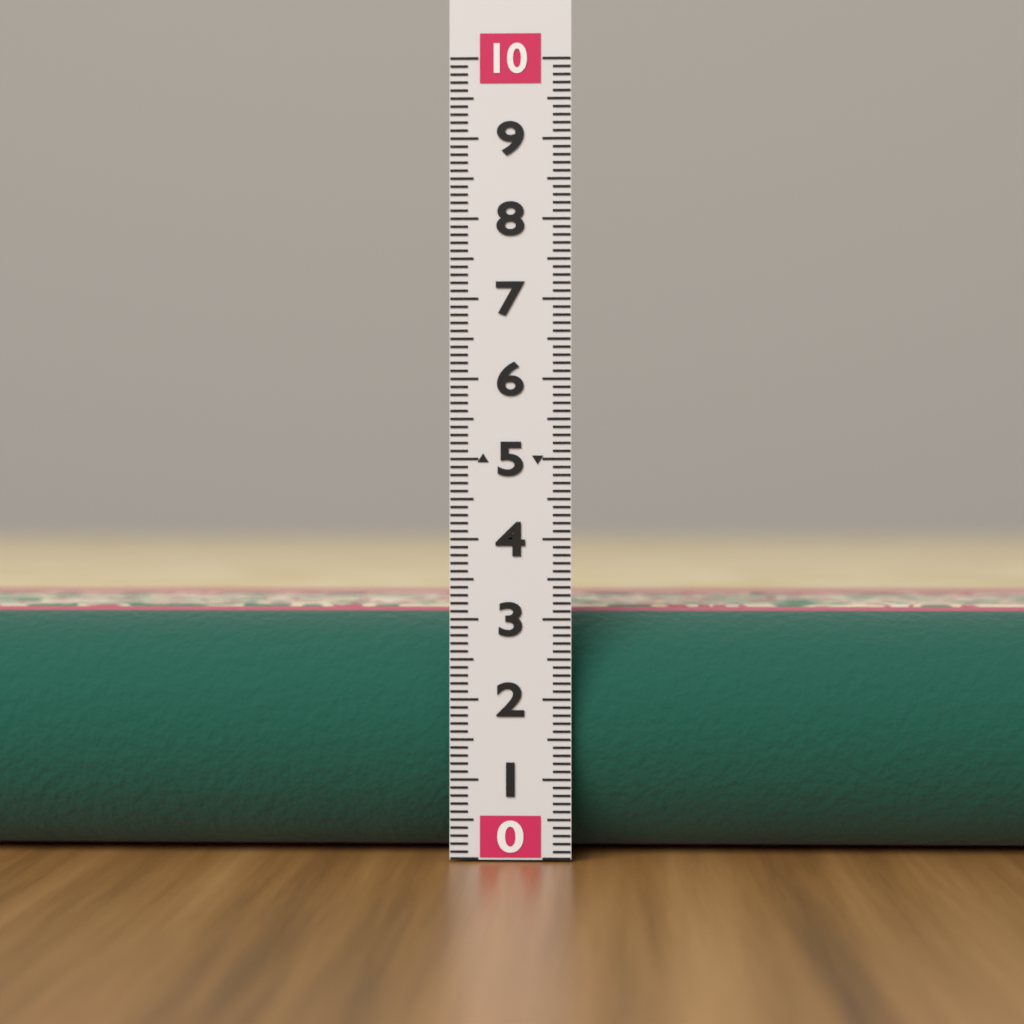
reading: 3.1 (no unit)
